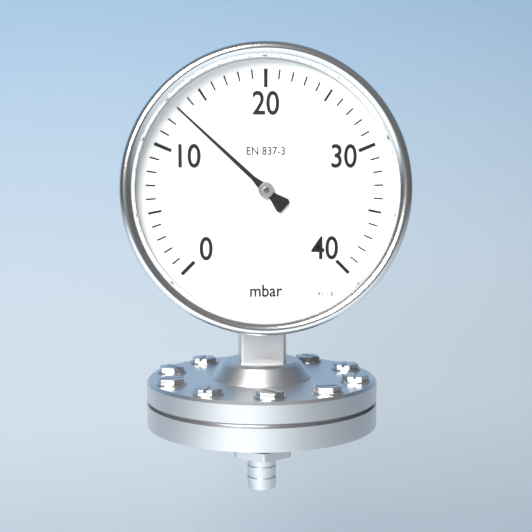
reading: 13 mbar
